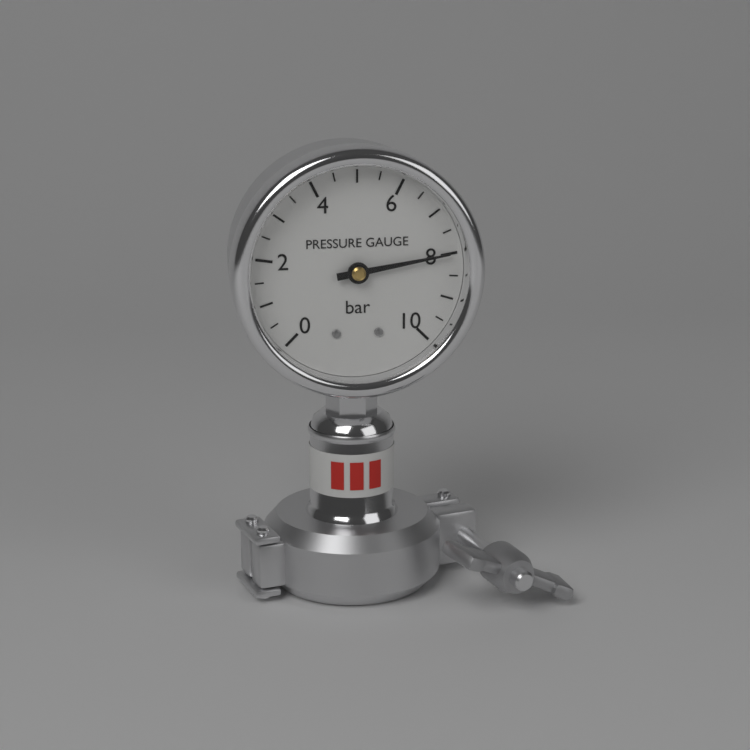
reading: 8.0 bar
